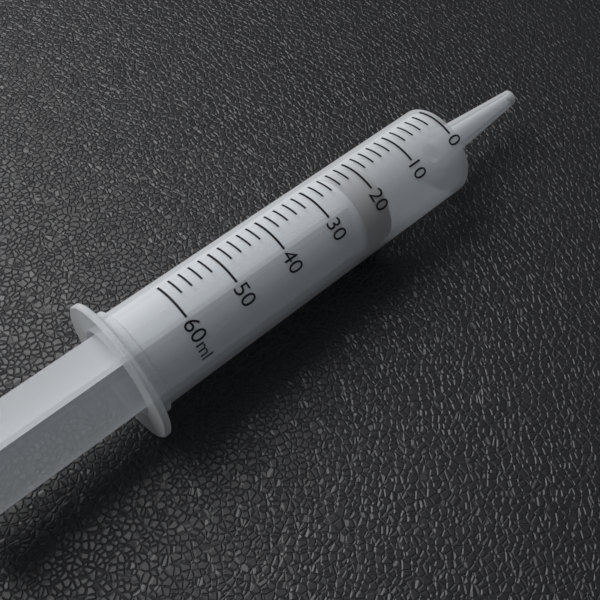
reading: 18 ml
